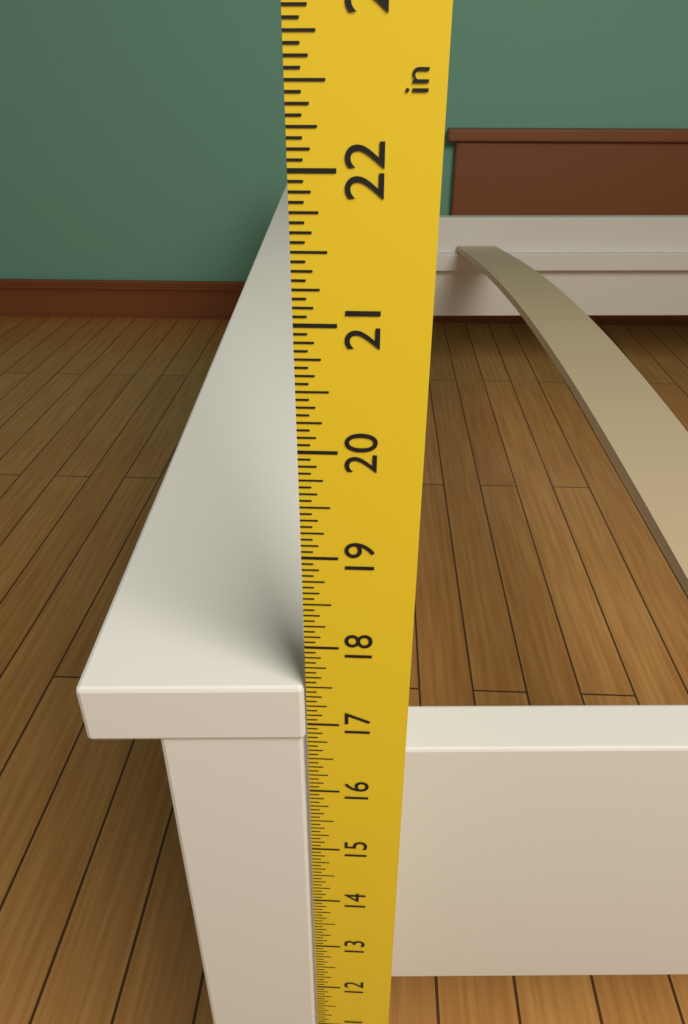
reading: 17.5000 in
